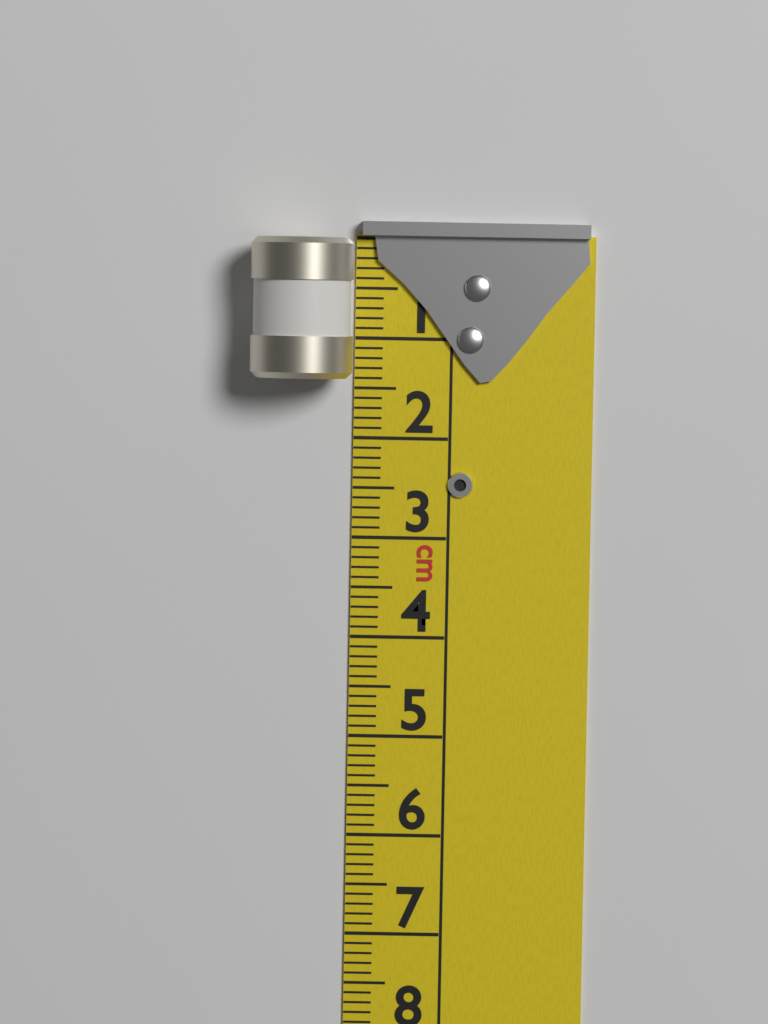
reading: 1.4 cm
